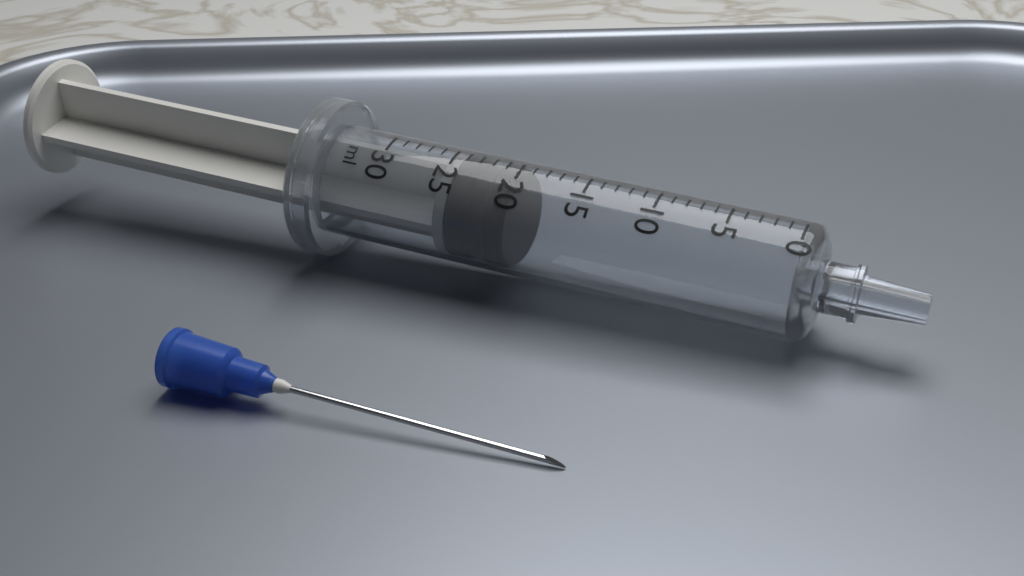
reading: 20 ml
